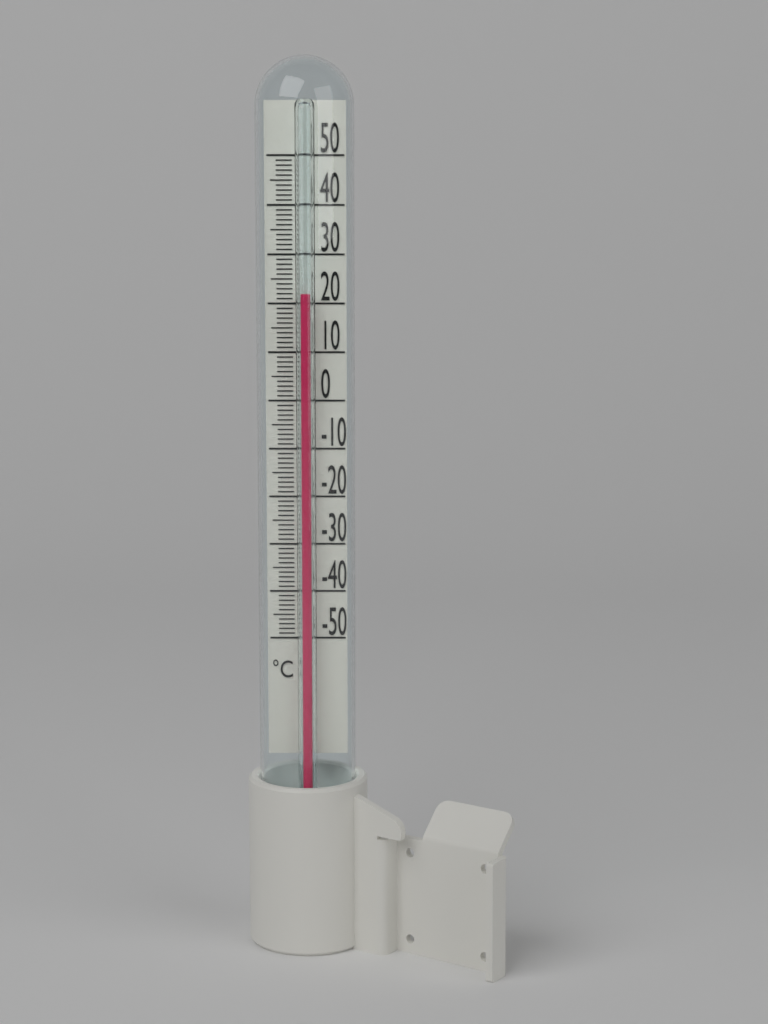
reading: 22 °C
